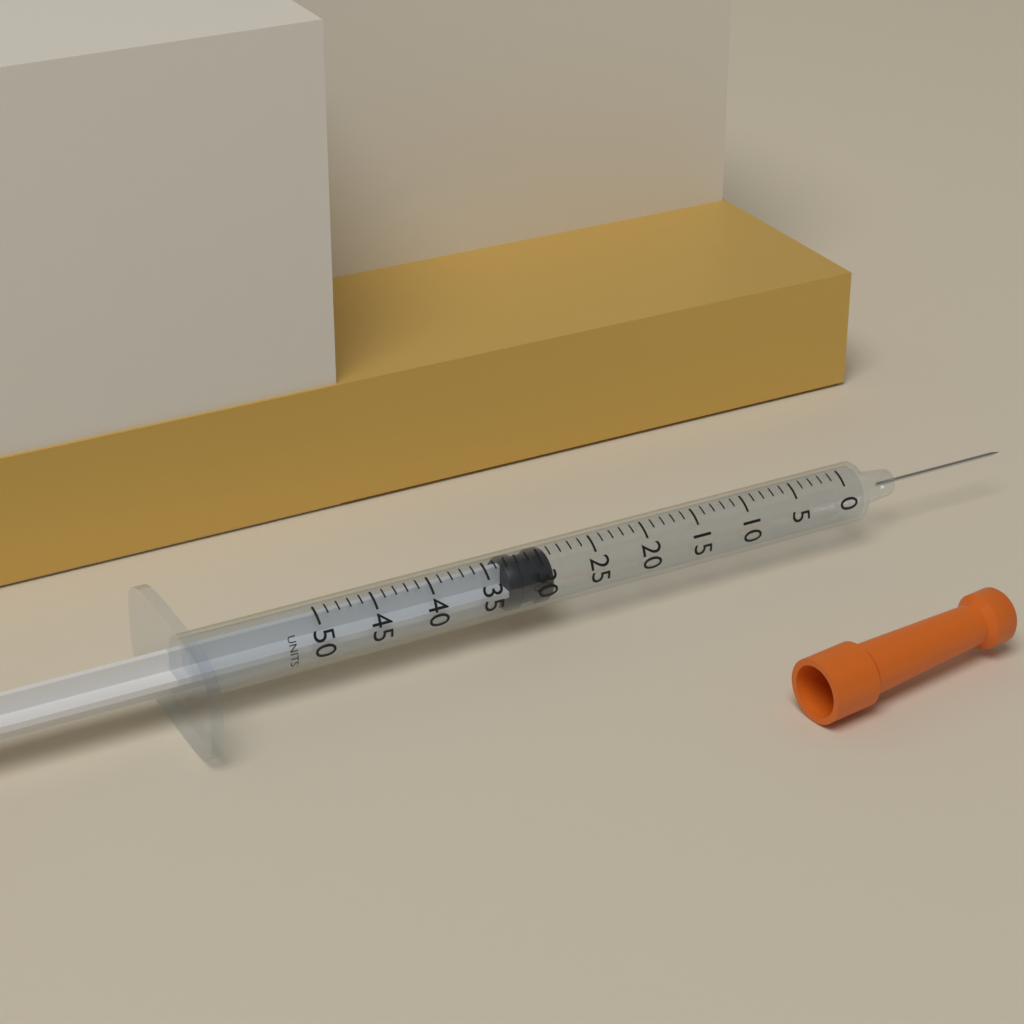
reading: 29 units
